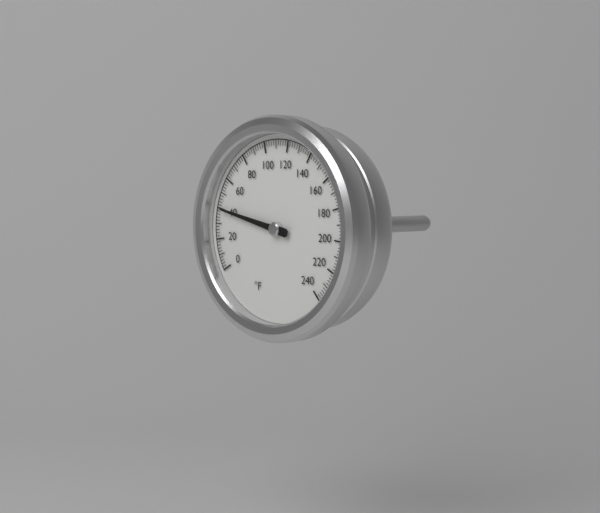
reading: 40 °F
